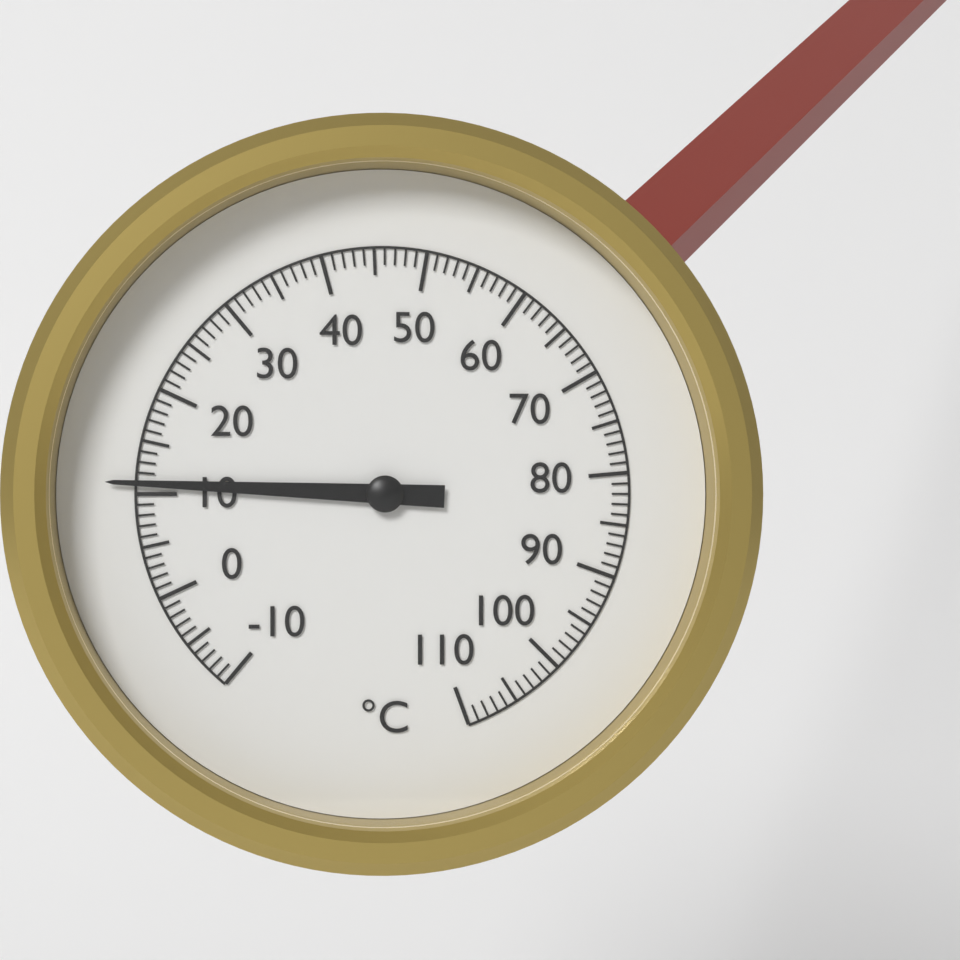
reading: 11 °C
